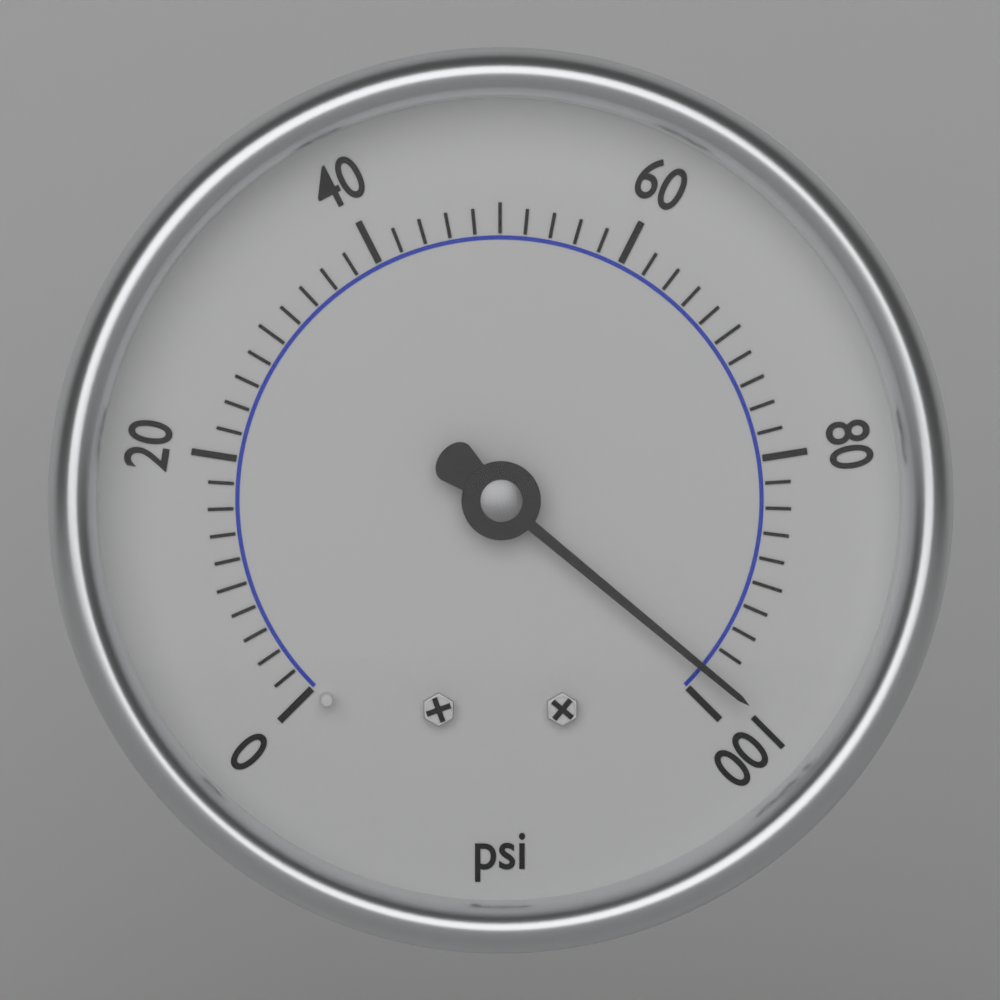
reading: 98 psi
